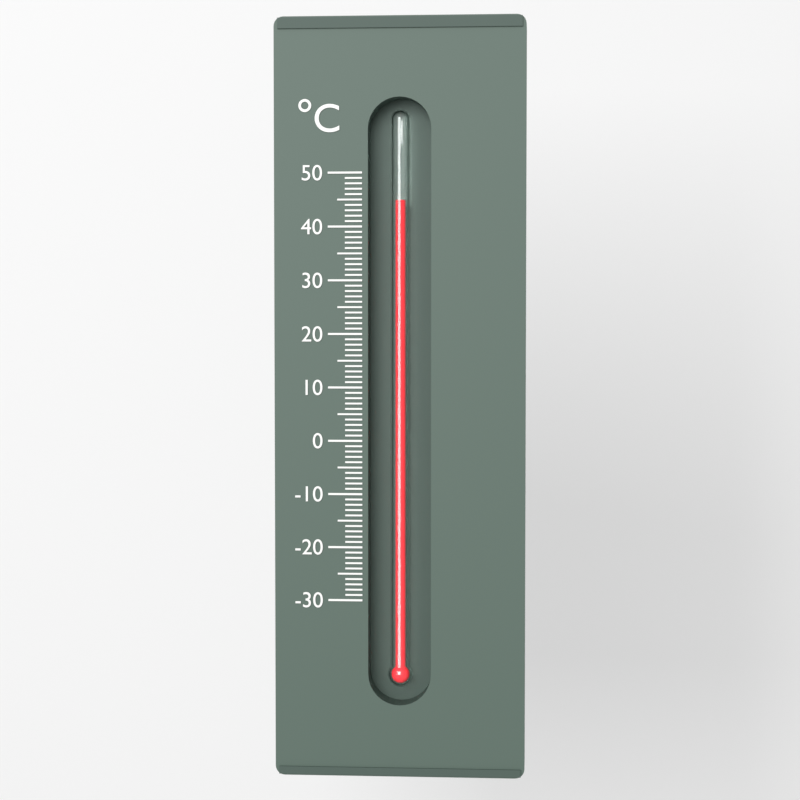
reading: 45 °C
